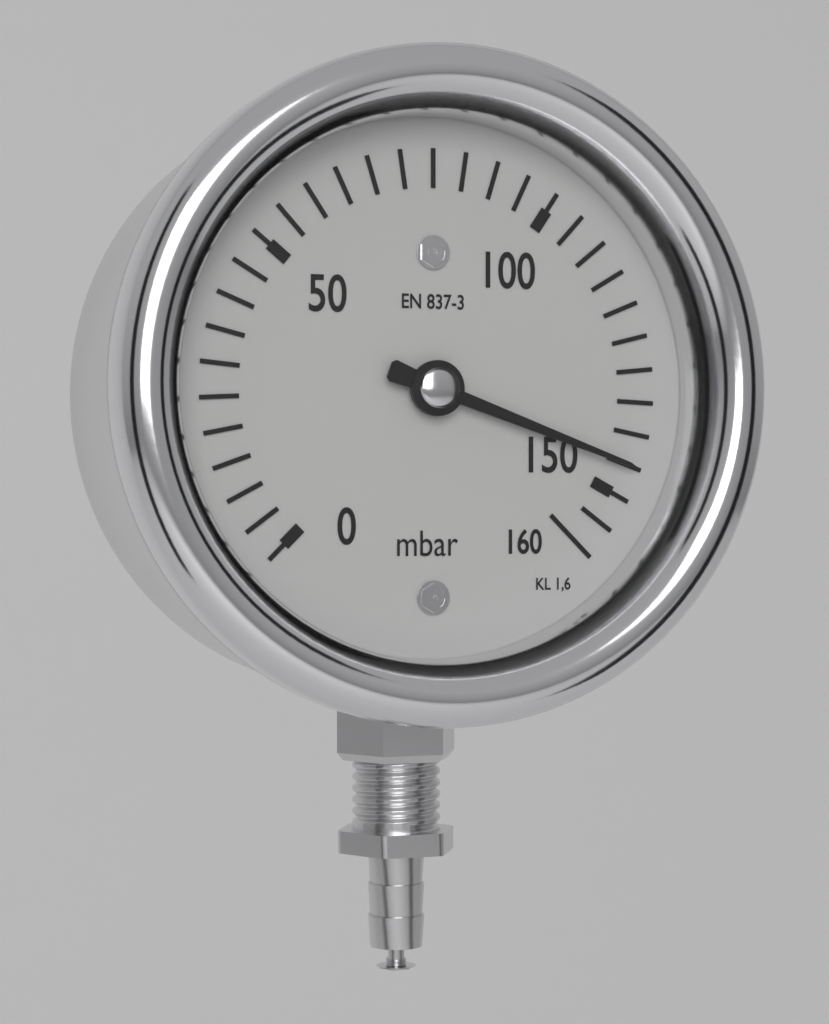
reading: 145 mbar
